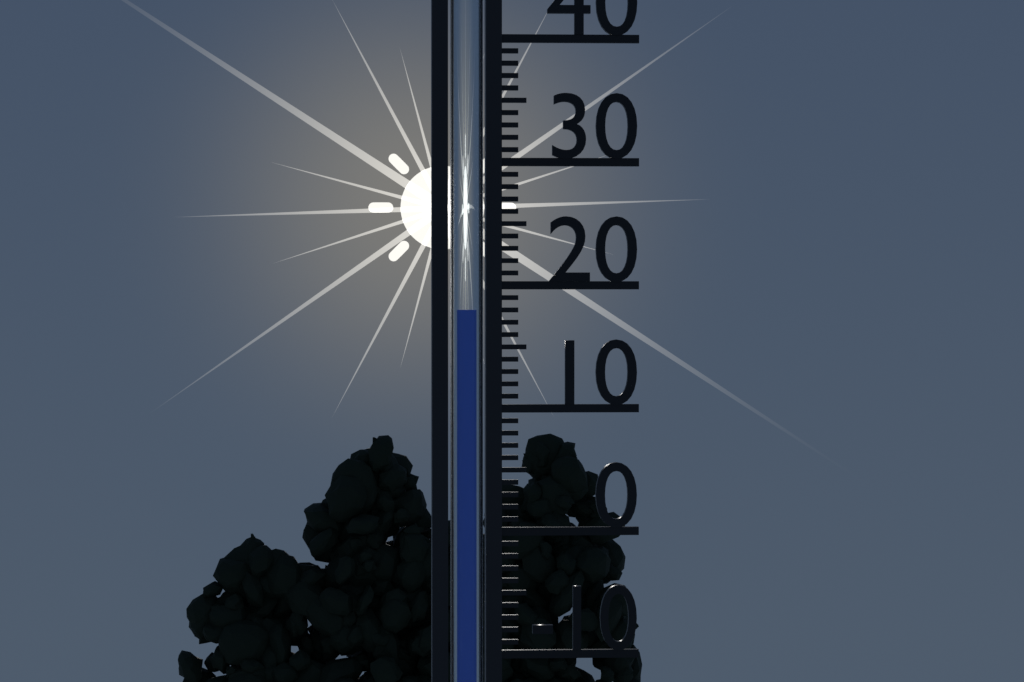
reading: 18 (no unit)
